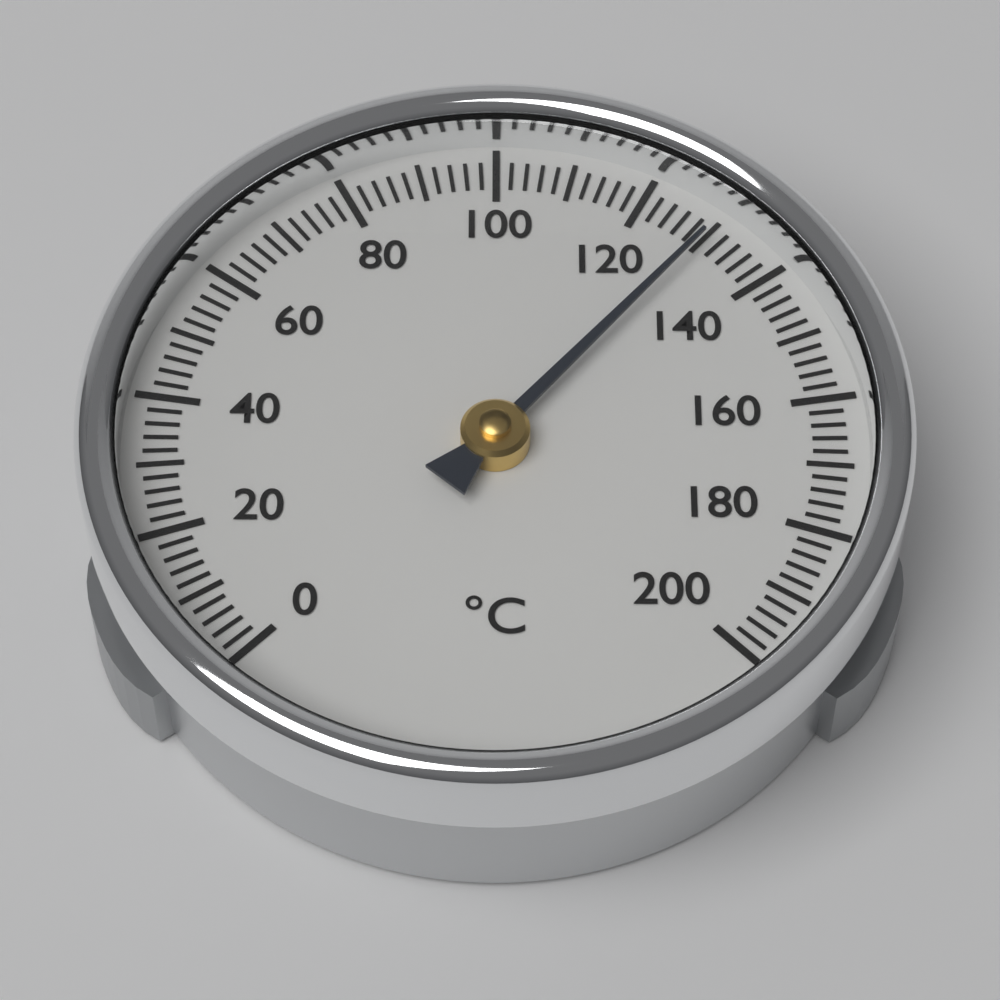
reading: 130 °C
